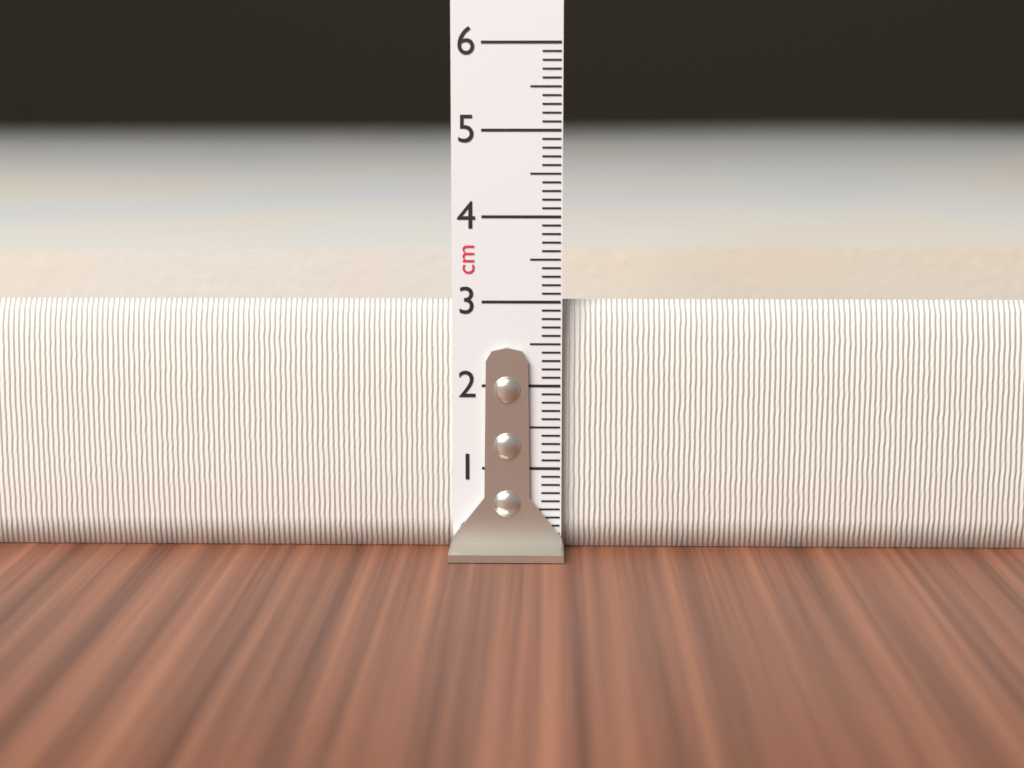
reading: 3.0 cm
